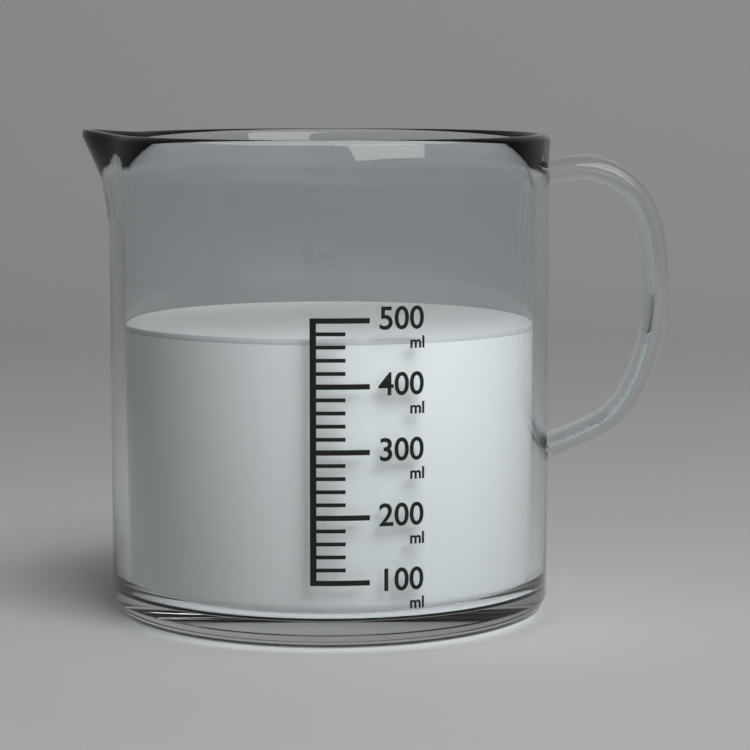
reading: 470 ml
